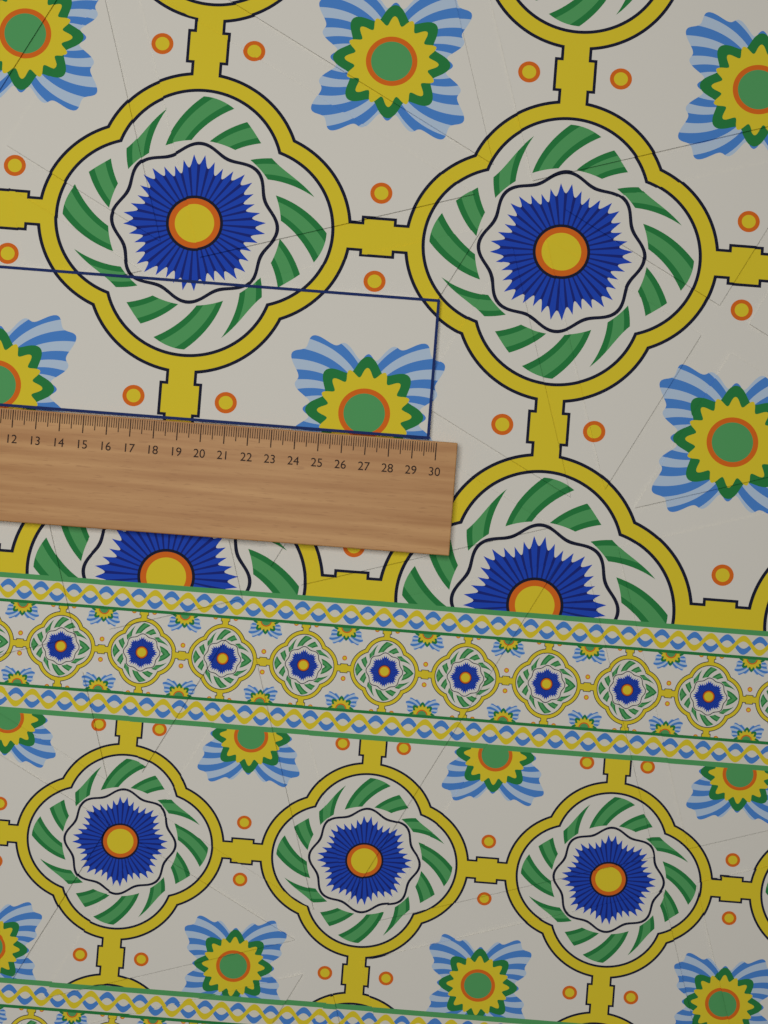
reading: 29.7 (no unit)
